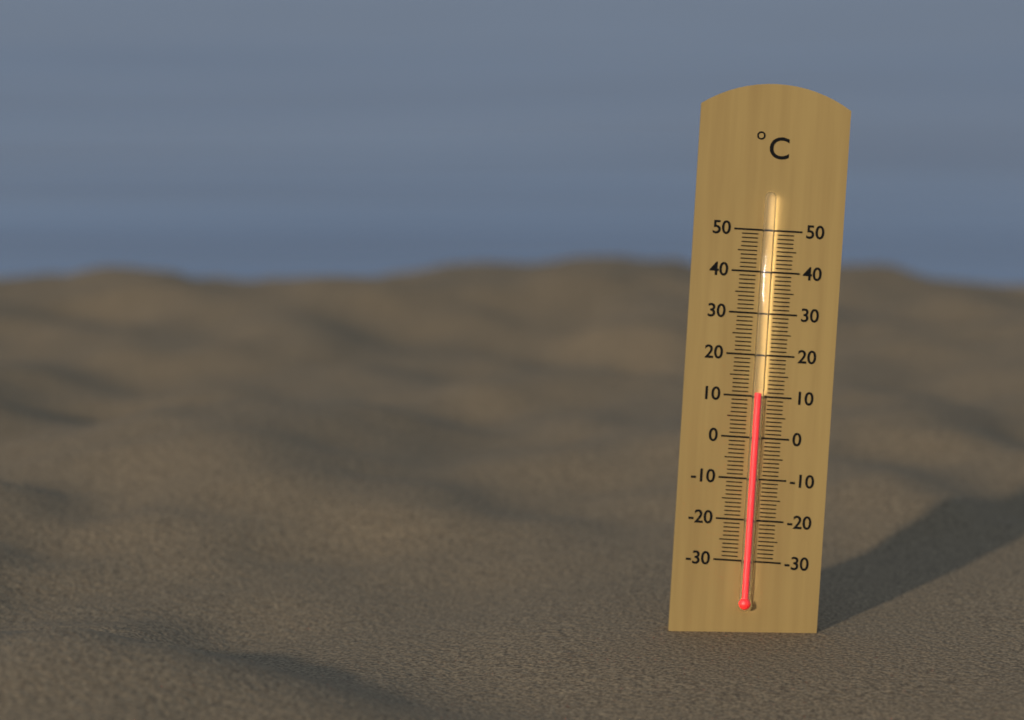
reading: 11 °C
